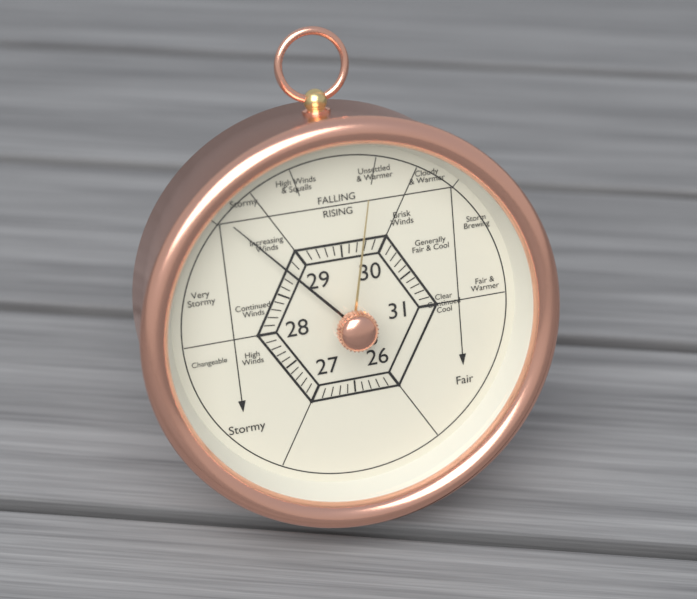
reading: 28.8 (no unit)
